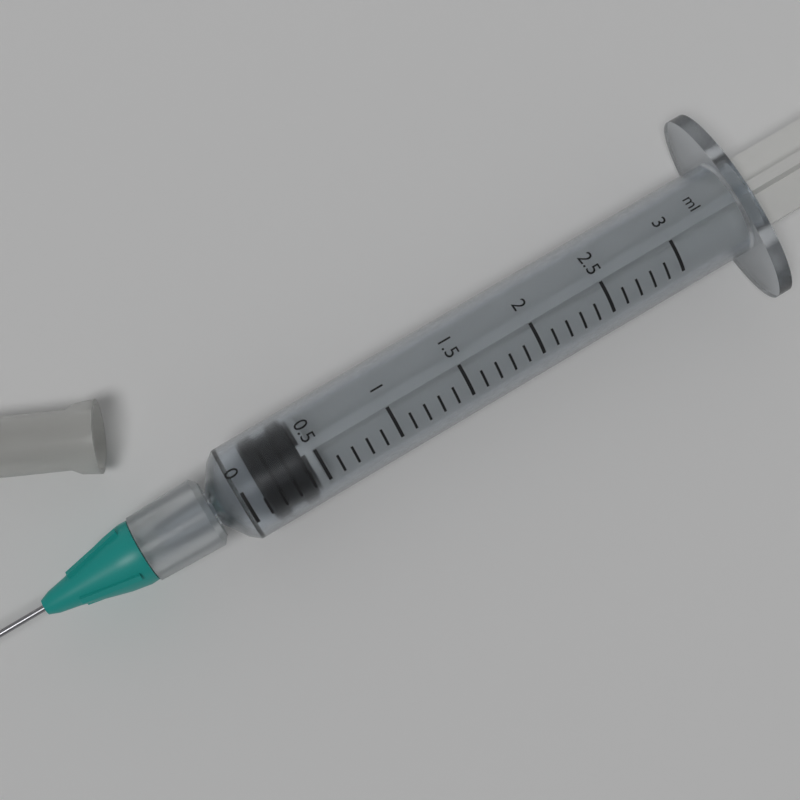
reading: 0.1 ml
